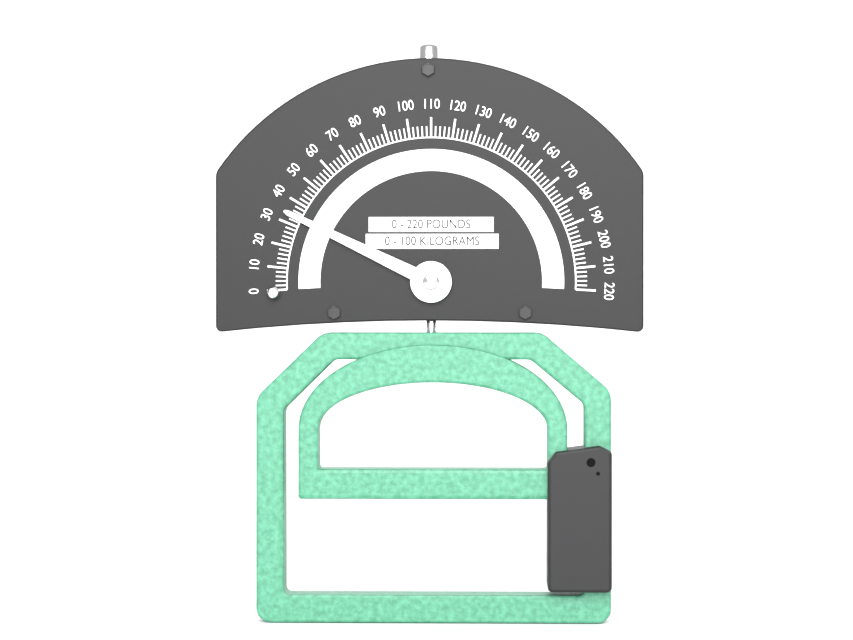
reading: 34 lb
